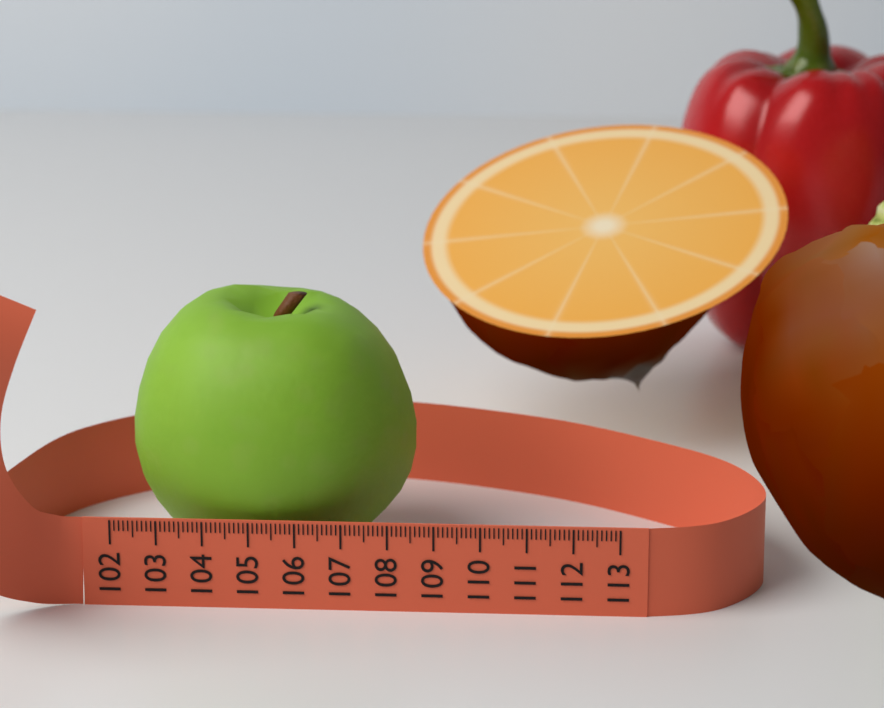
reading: 108.4 (no unit)
